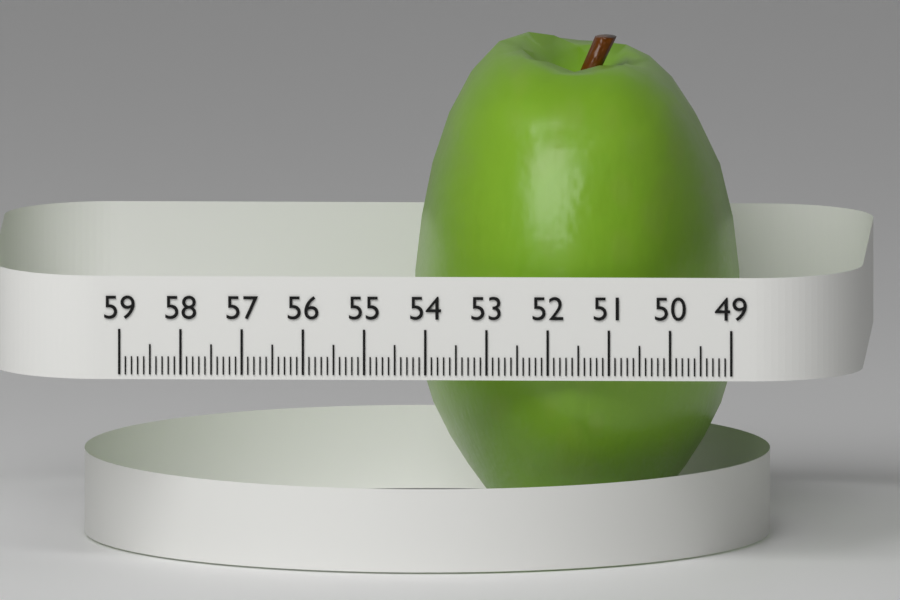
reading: 54.3 (no unit)
